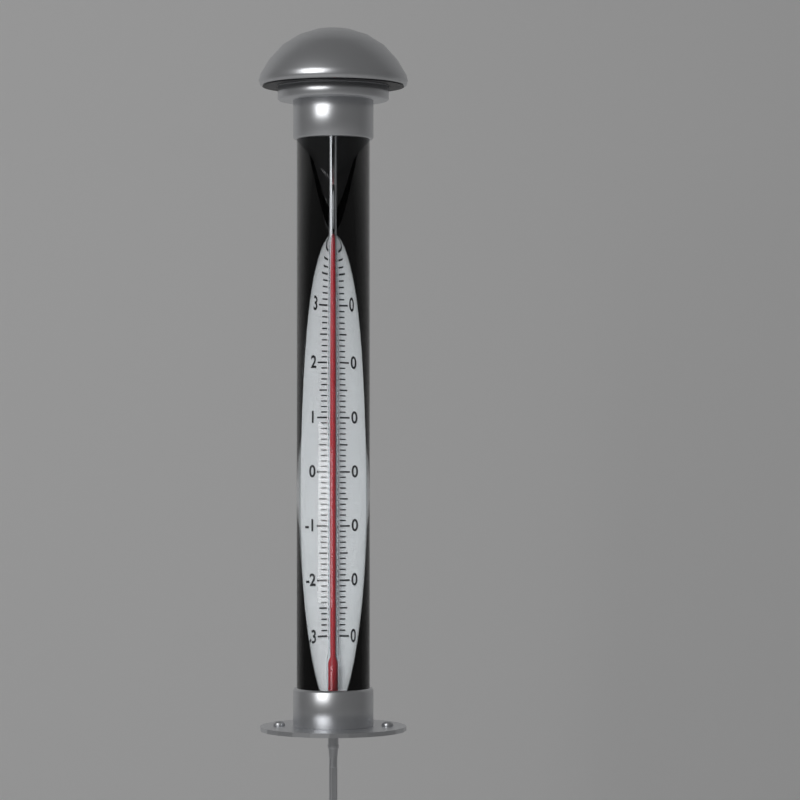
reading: 41 °C
